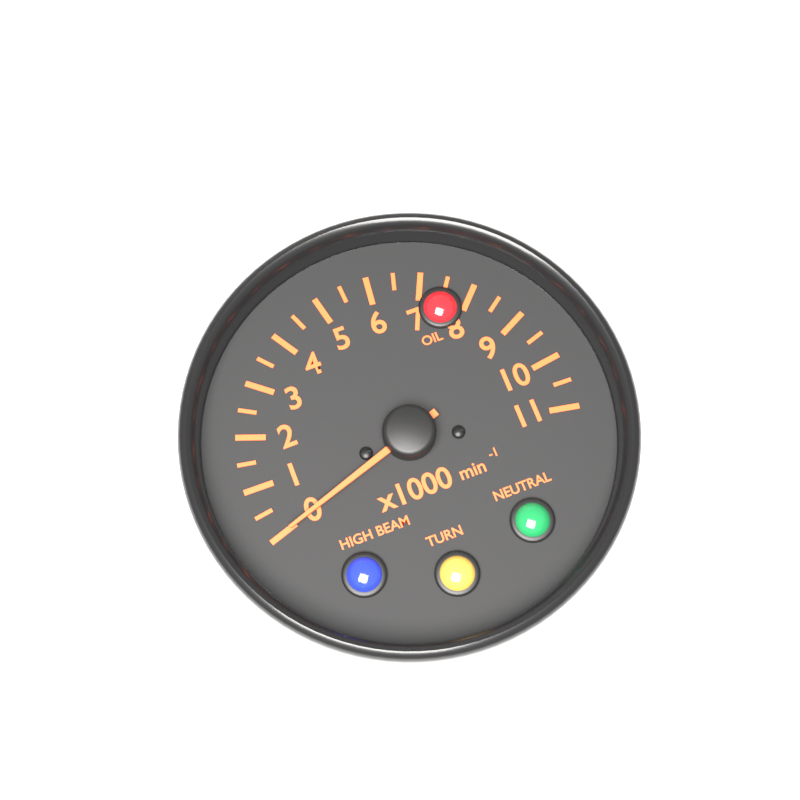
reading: 0 min-1
